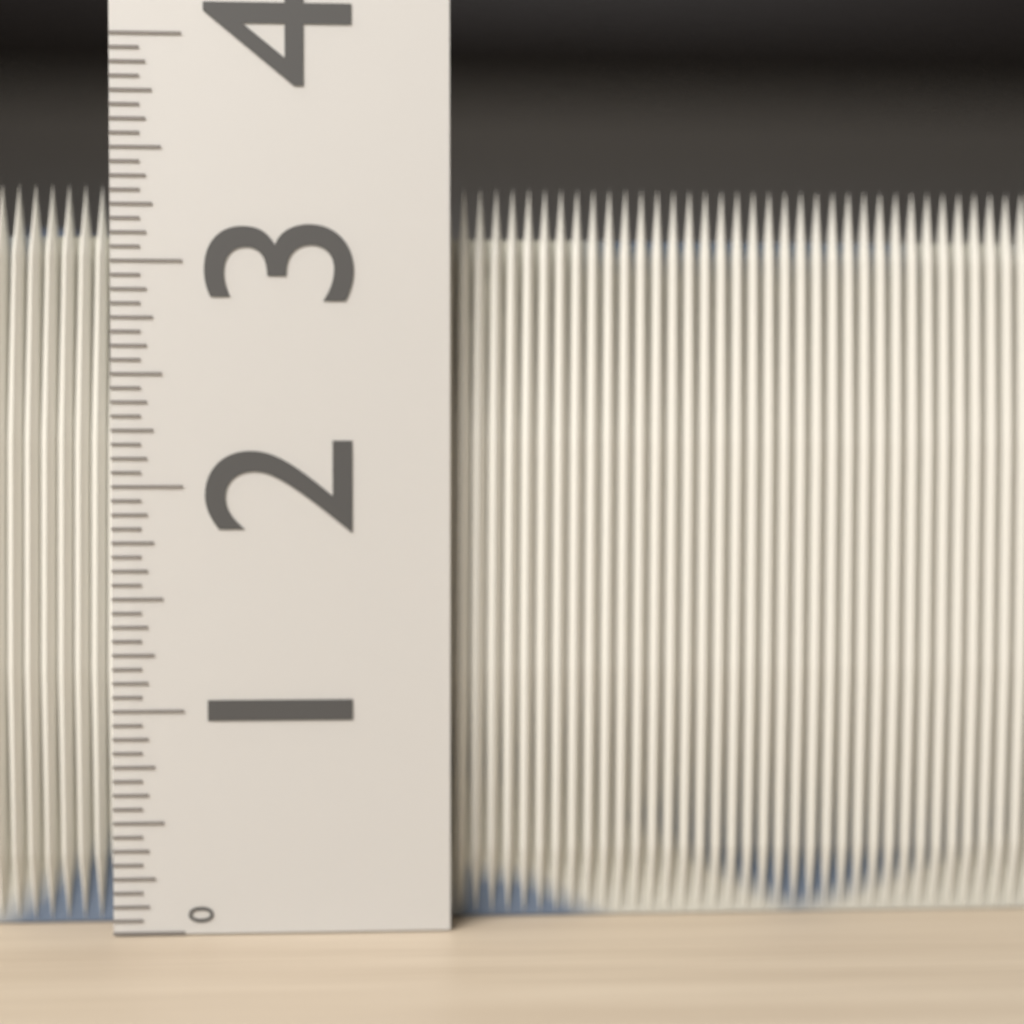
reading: 3.3750 (no unit)
